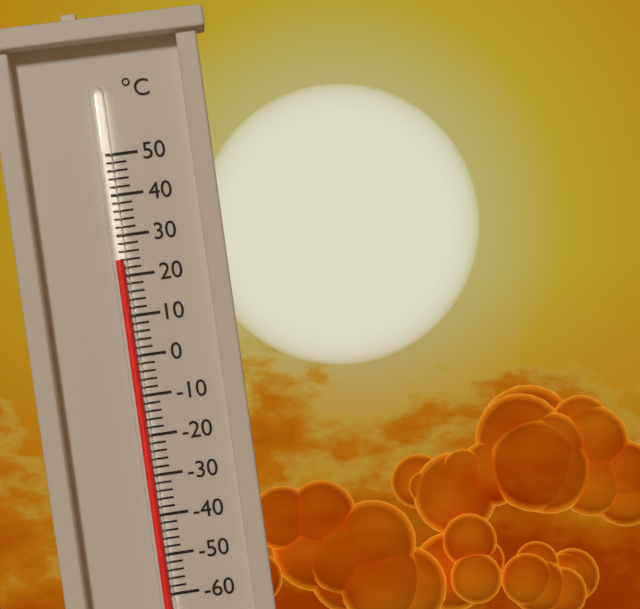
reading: 24 °C
